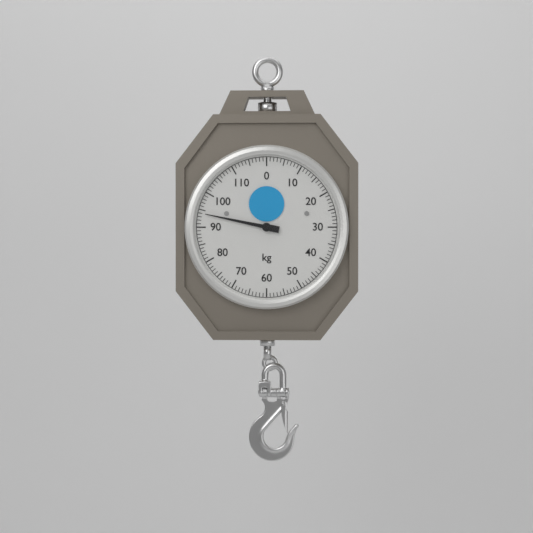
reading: 94 kg
